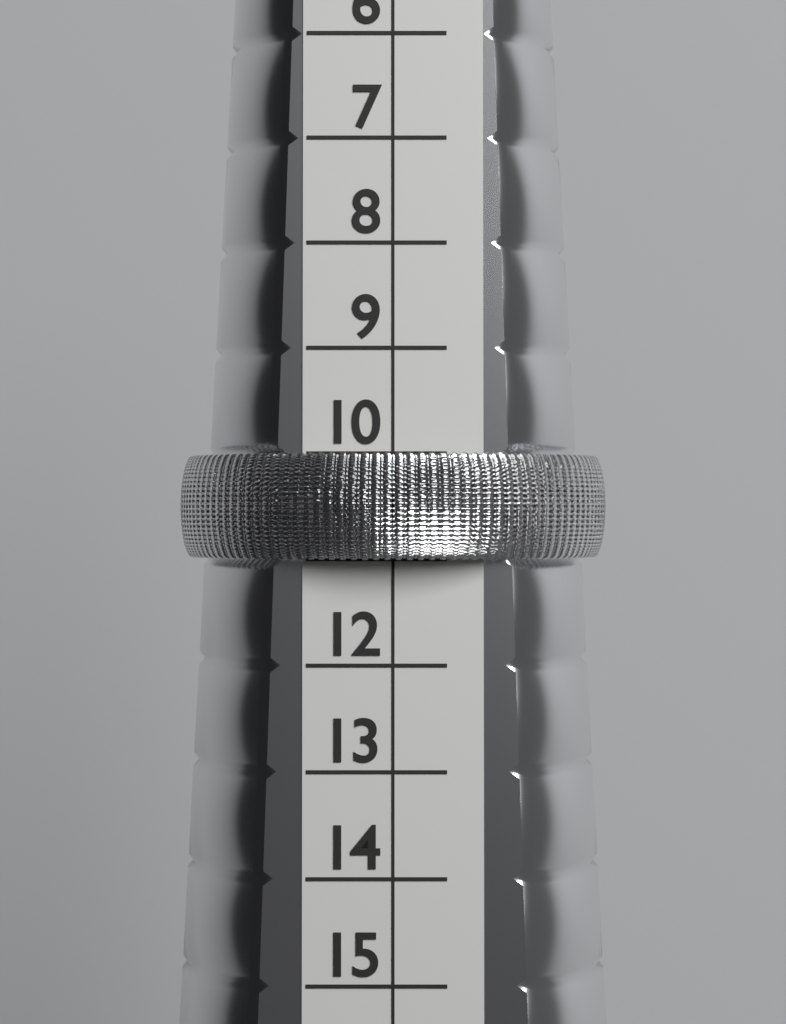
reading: 11 (no unit)
